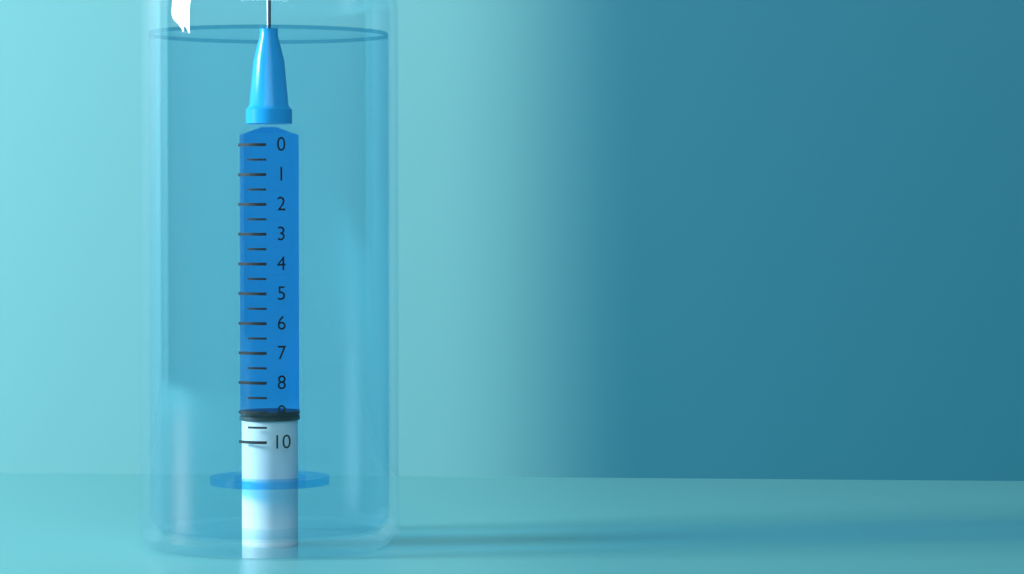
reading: 9.0 (no unit)
